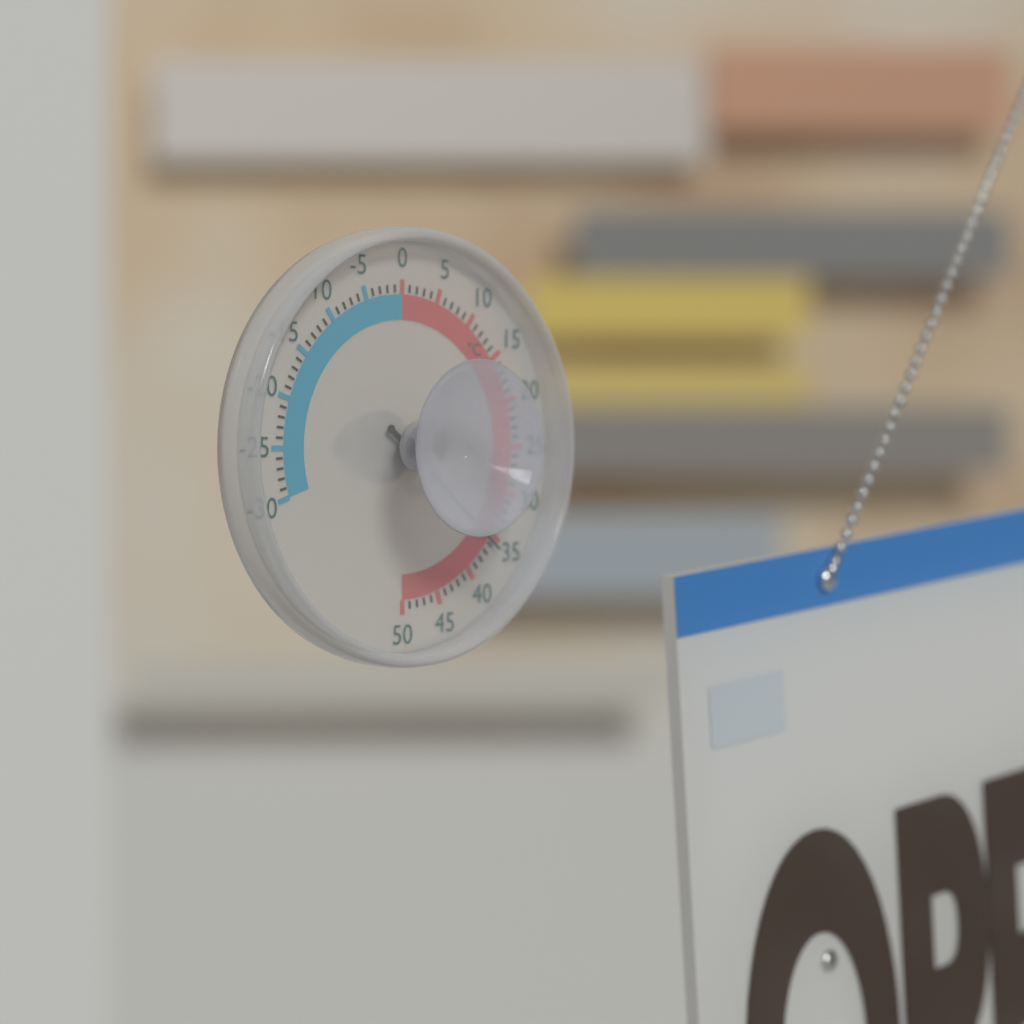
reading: 36 °C
